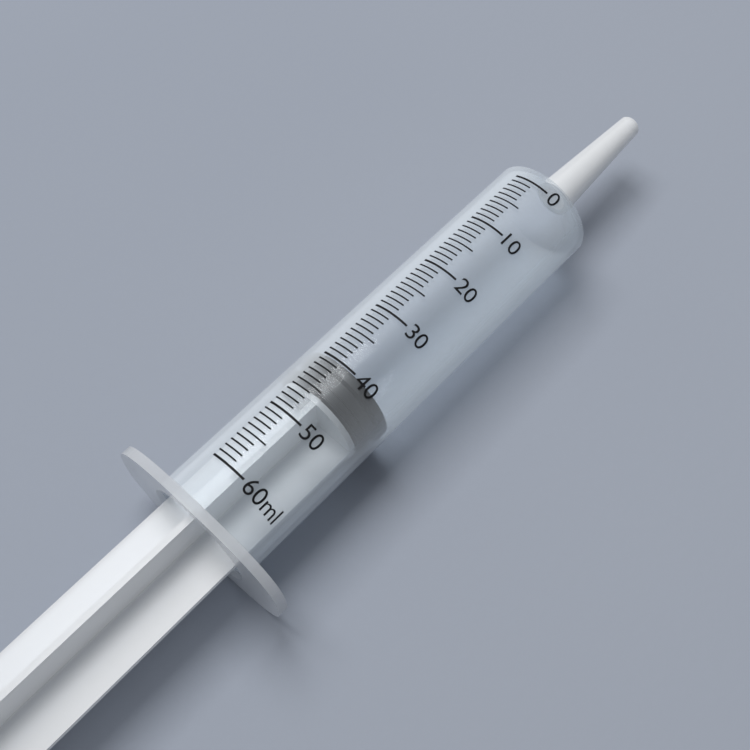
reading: 40 ml
